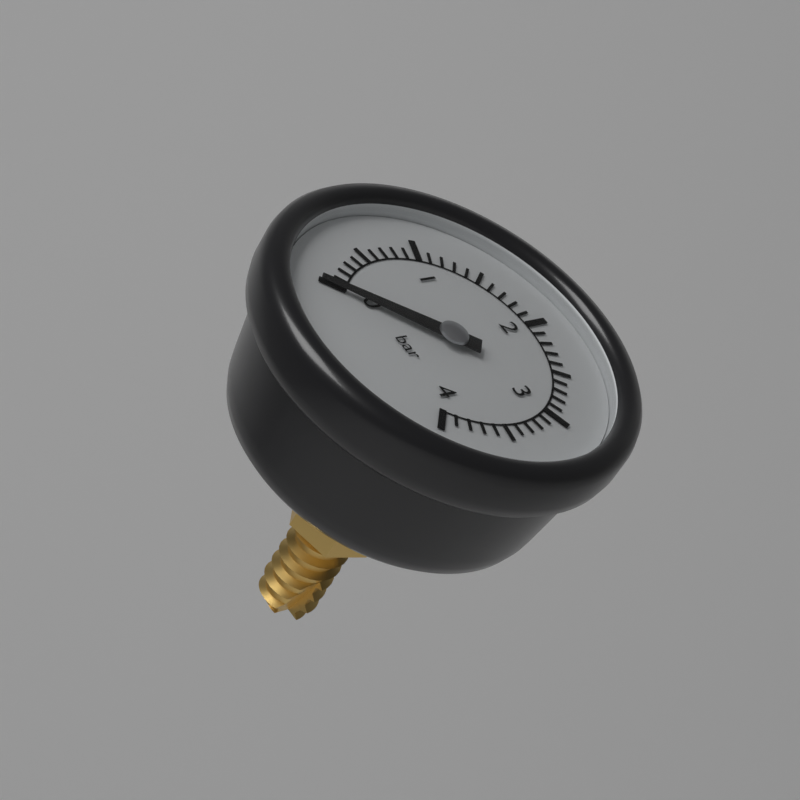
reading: 0.0 bar
